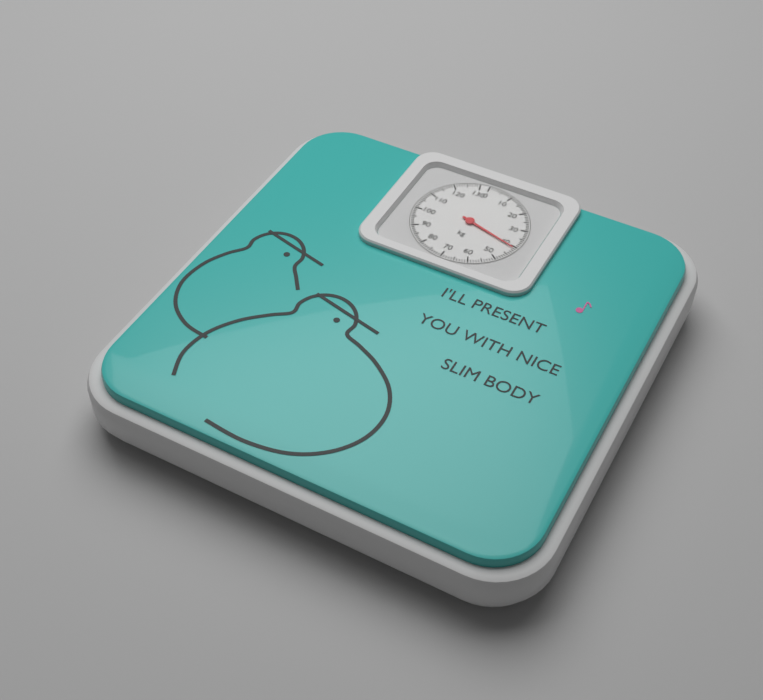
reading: 41 kg
